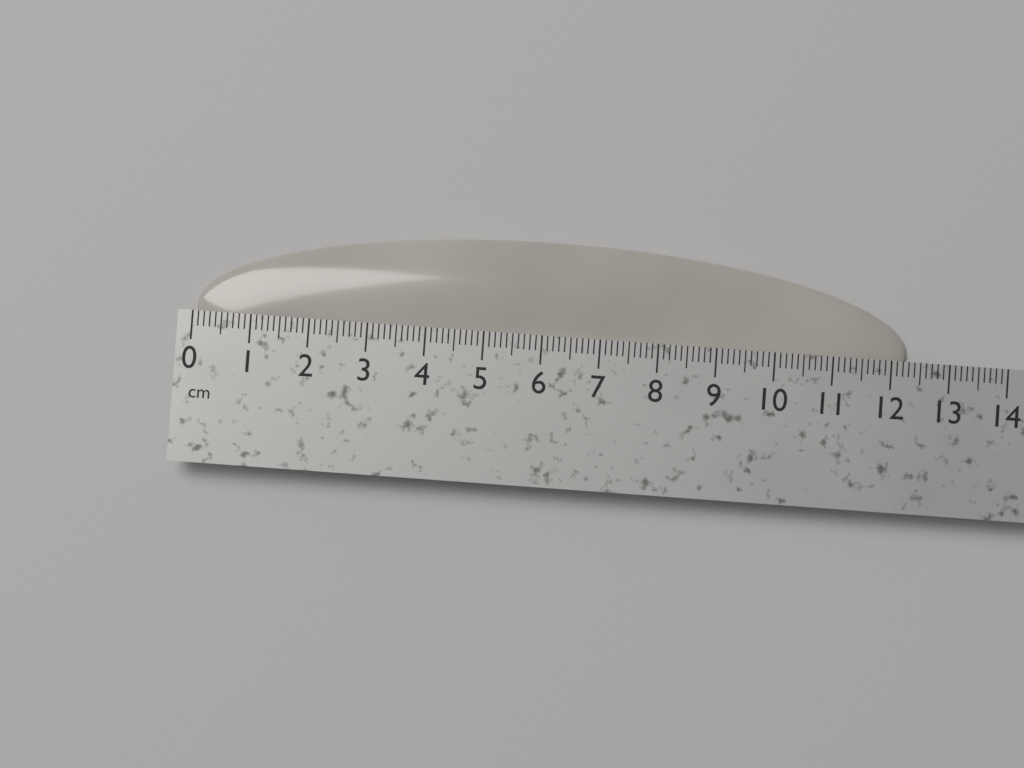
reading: 12.3 cm
